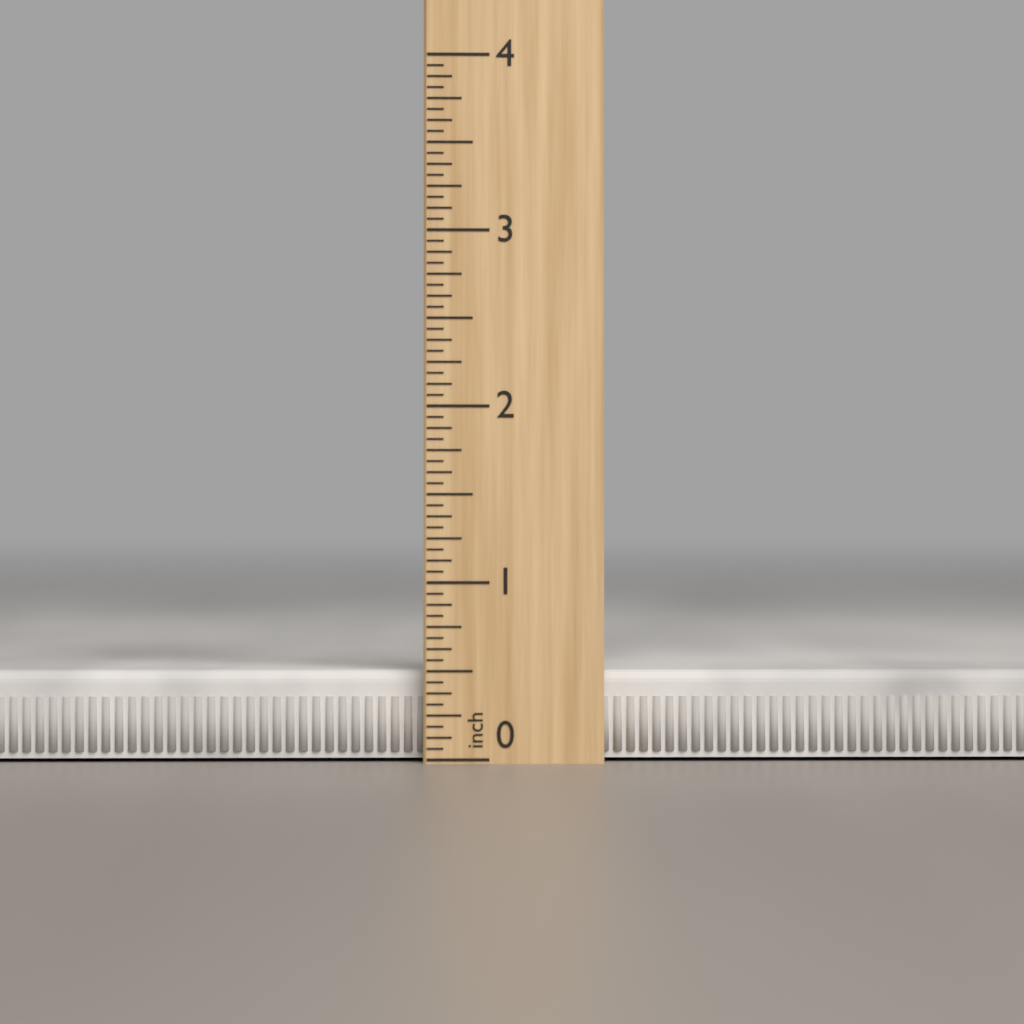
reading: 0.5000 inch
